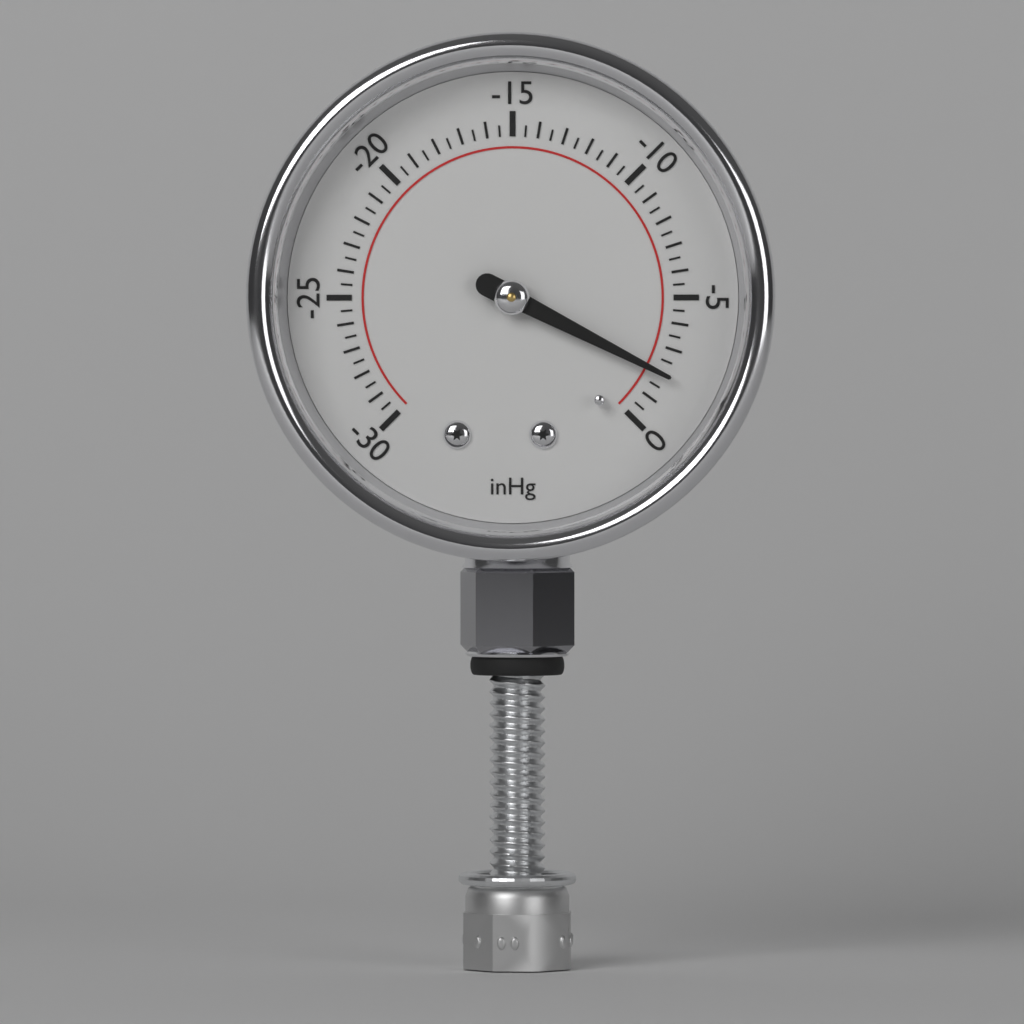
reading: -2.0 inHg
